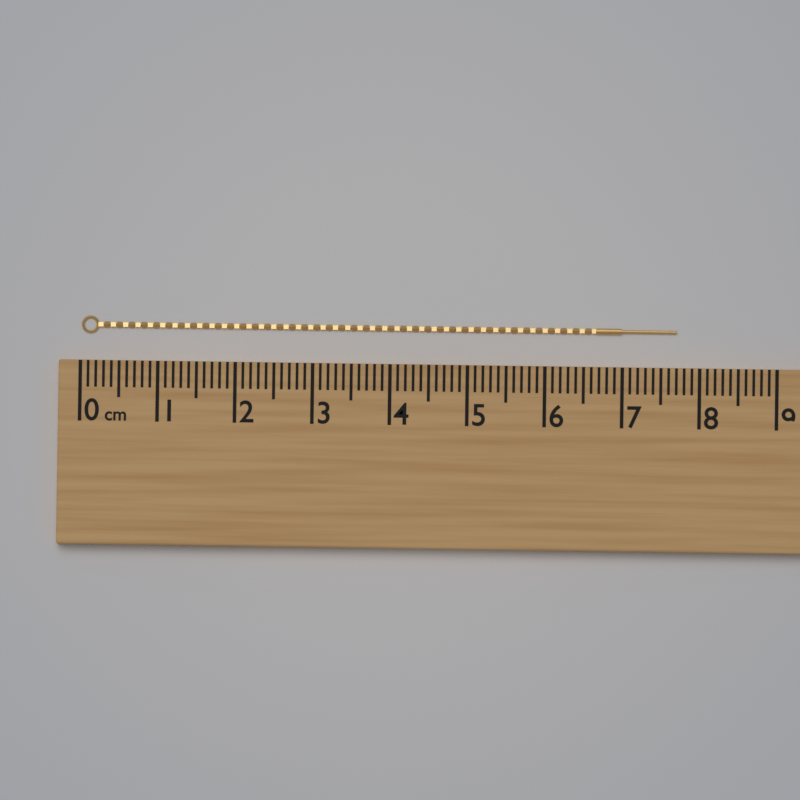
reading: 7.7 cm
